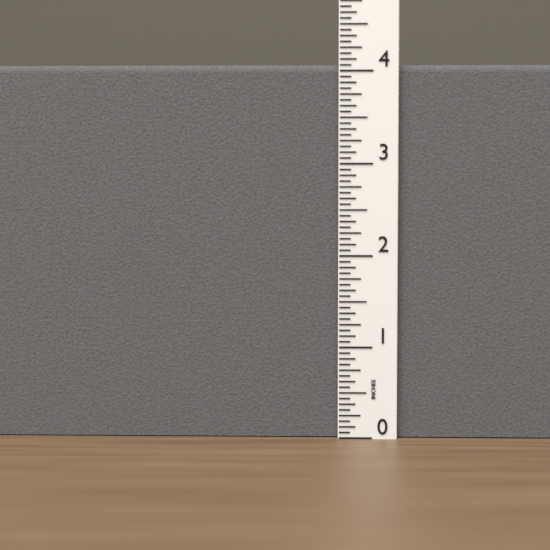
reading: 4.0625 in
